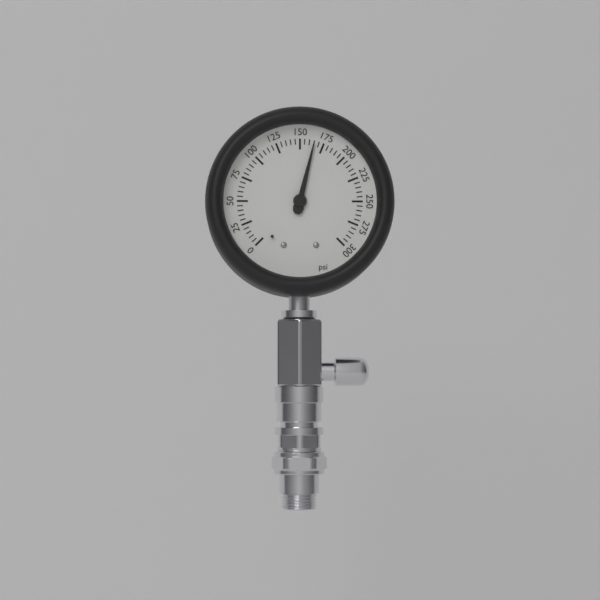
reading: 165 psi
